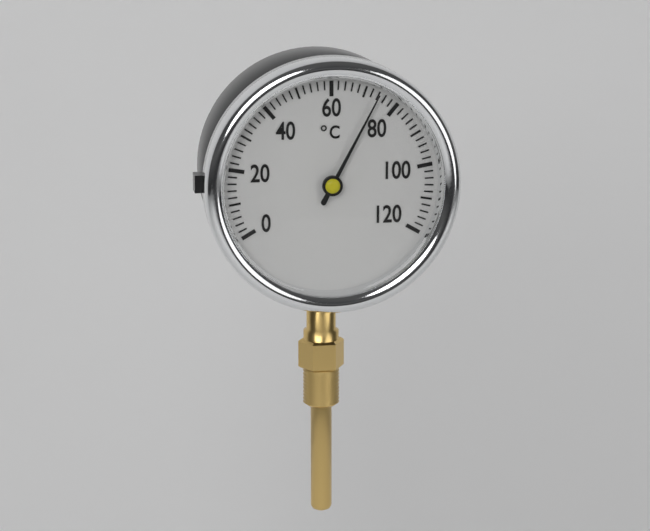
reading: 74 °C
